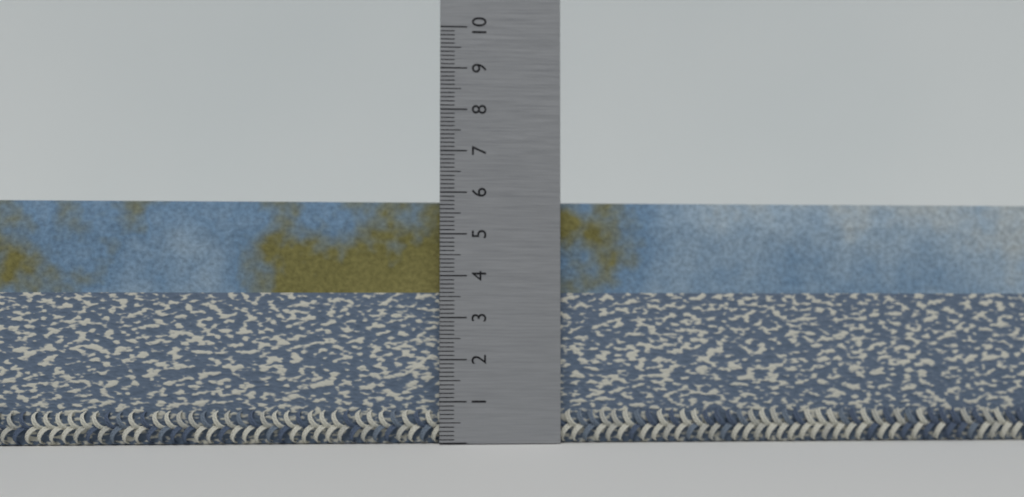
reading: 5.8 (no unit)
